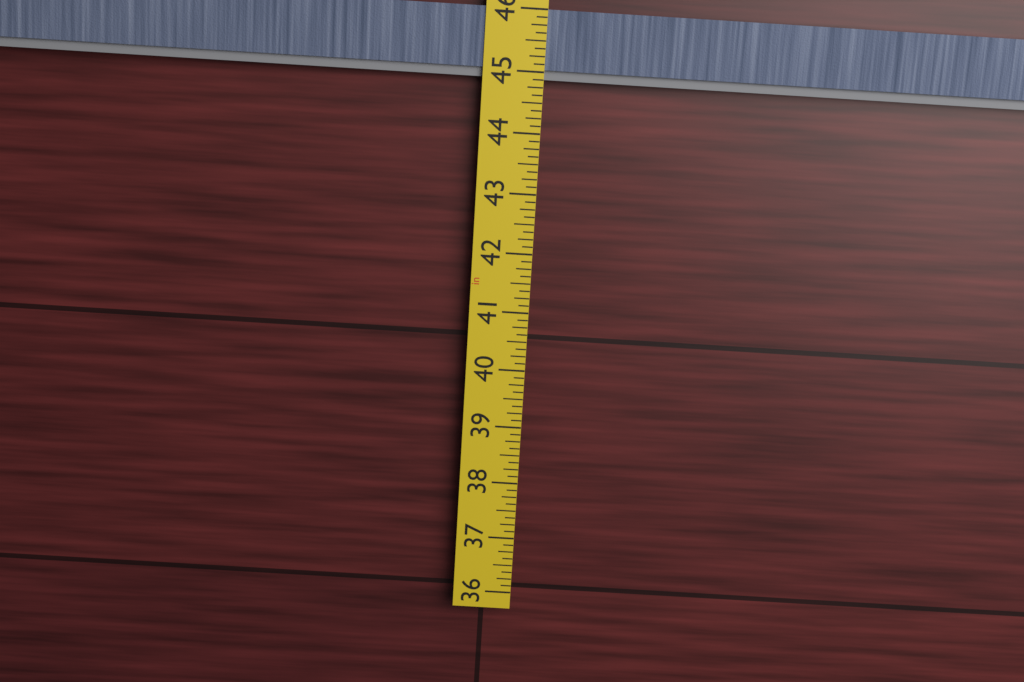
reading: 44.875 in
